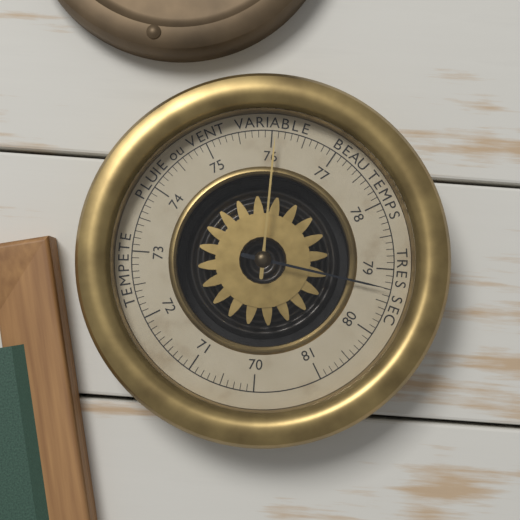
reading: 79.3 (no unit)
